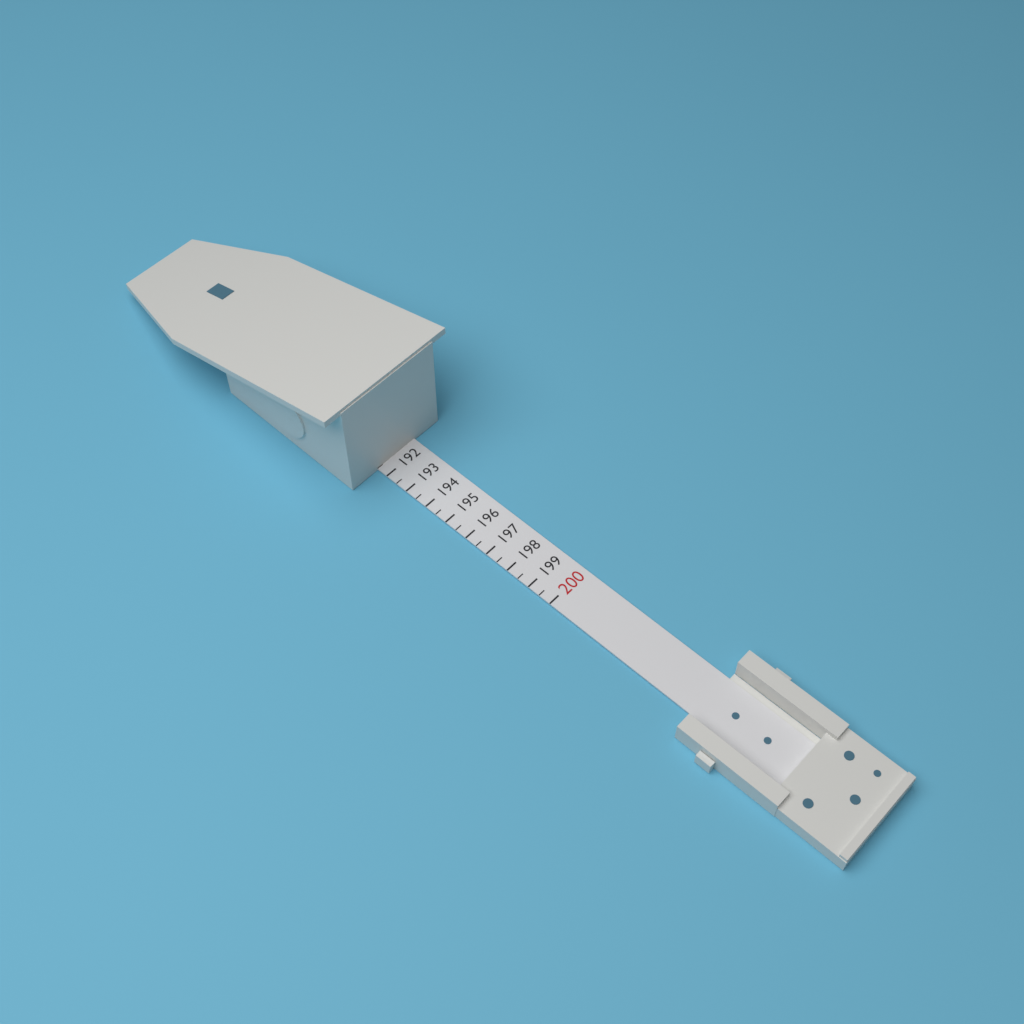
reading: 191.5 (no unit)
